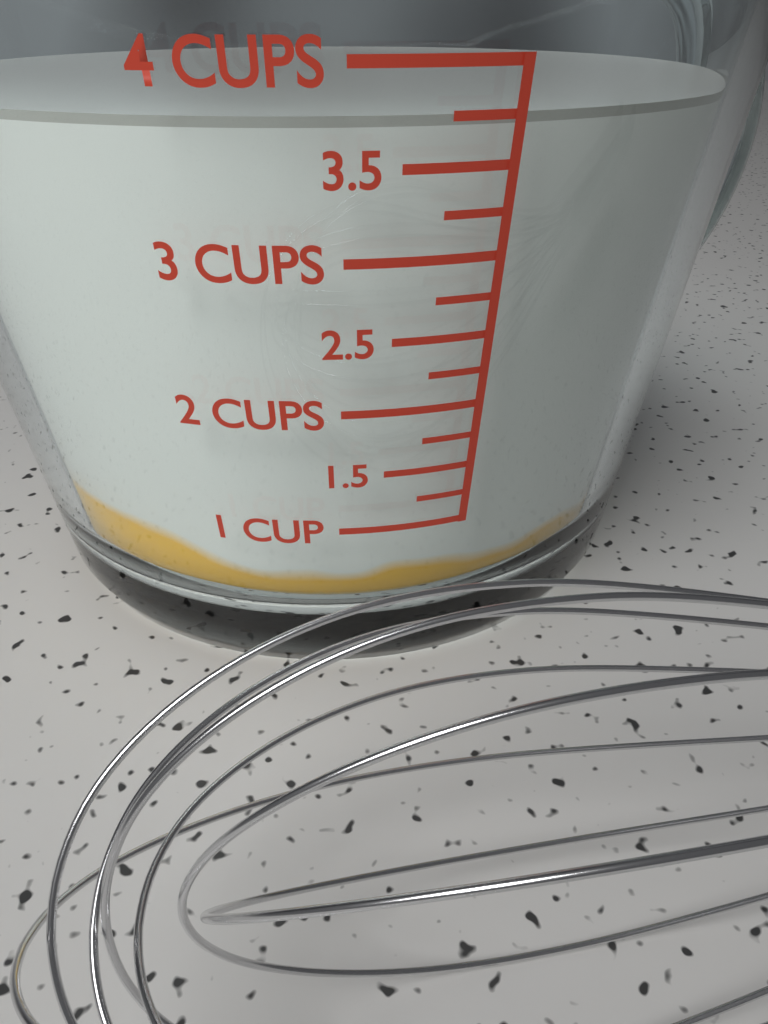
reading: 3.75 cups
